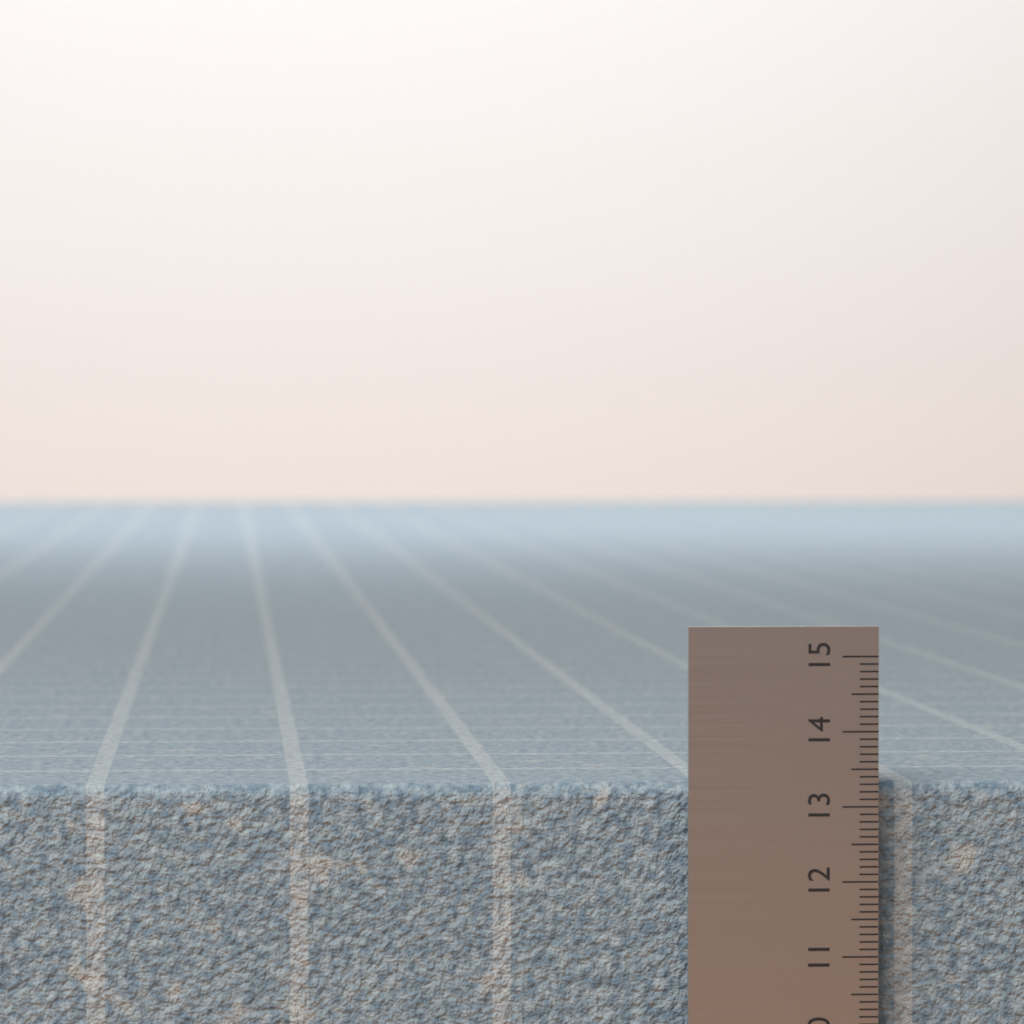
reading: 13.3 (no unit)
